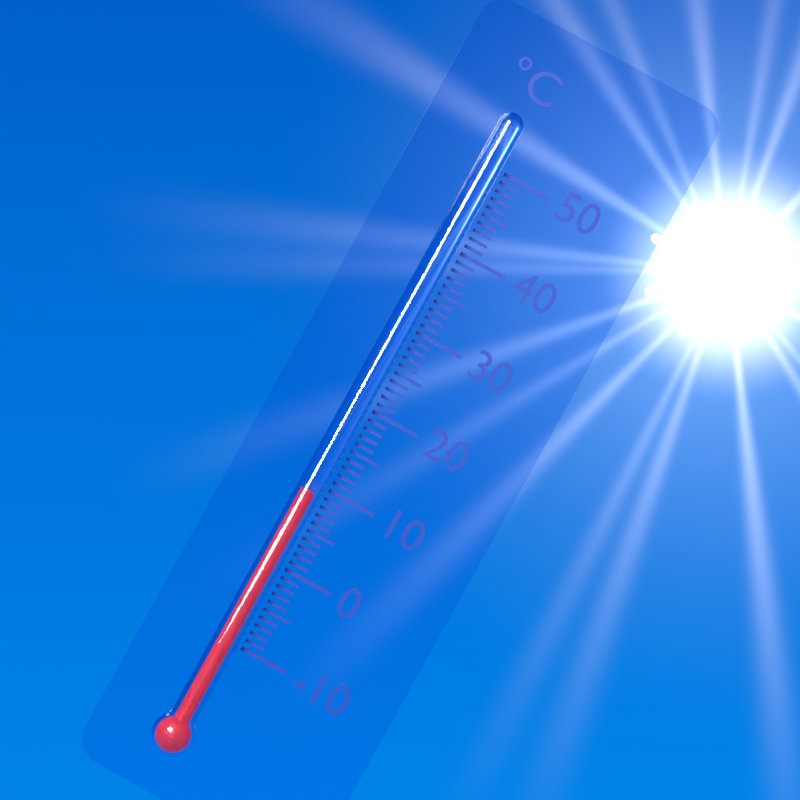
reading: 9 °C
